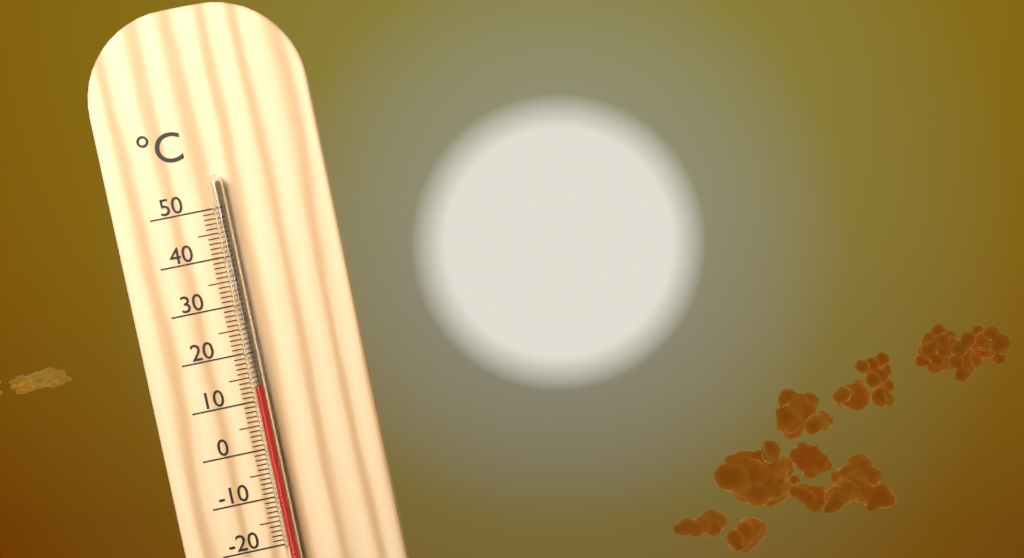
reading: 13 °C
